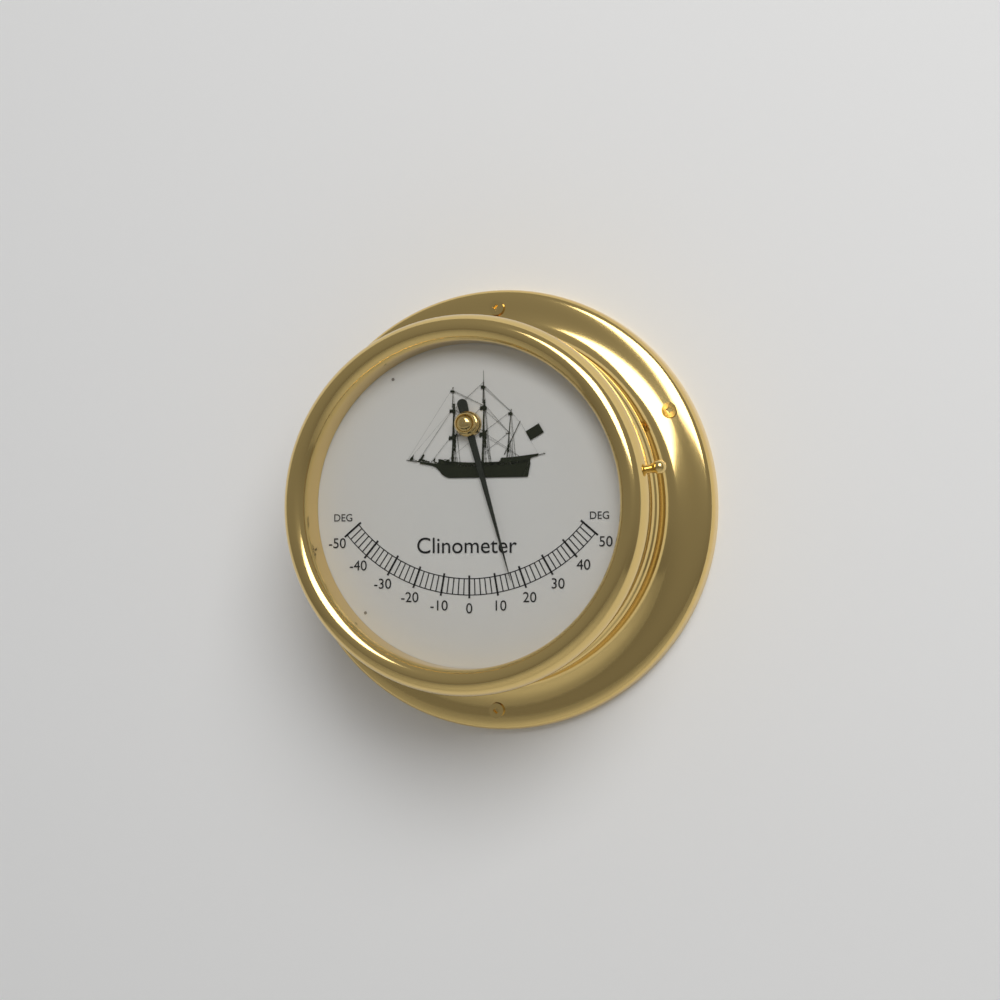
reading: 16 deg
